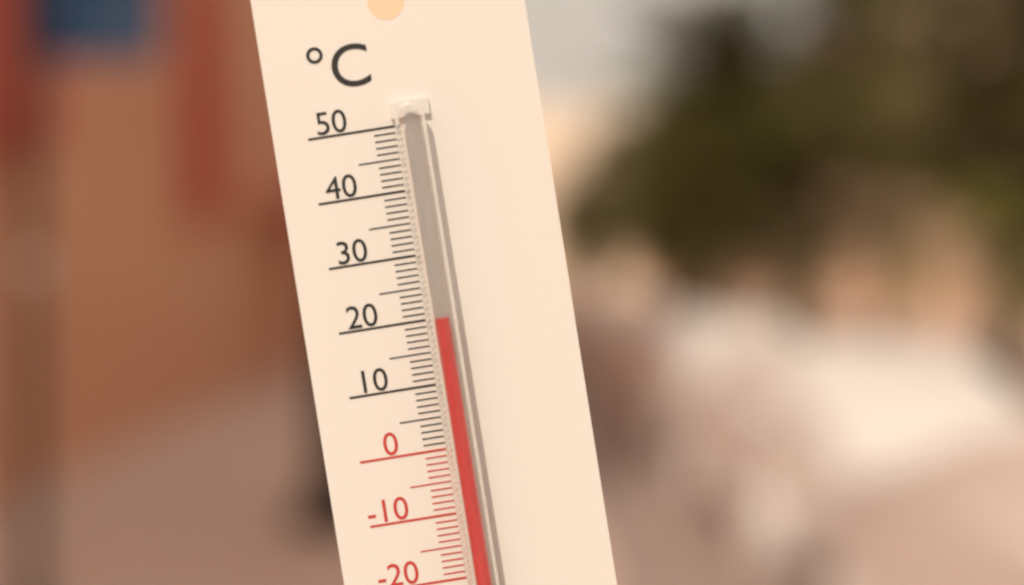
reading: 20 °C
